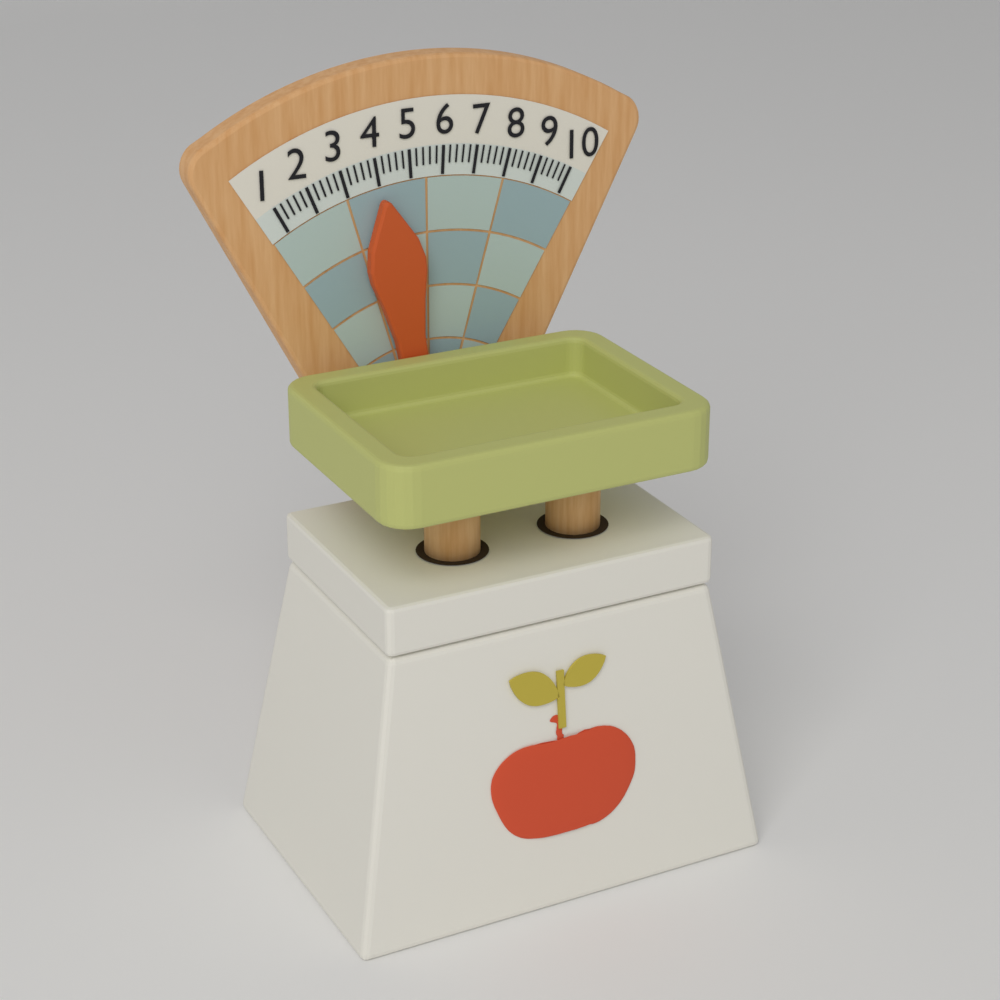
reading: 4.0 (no unit)
